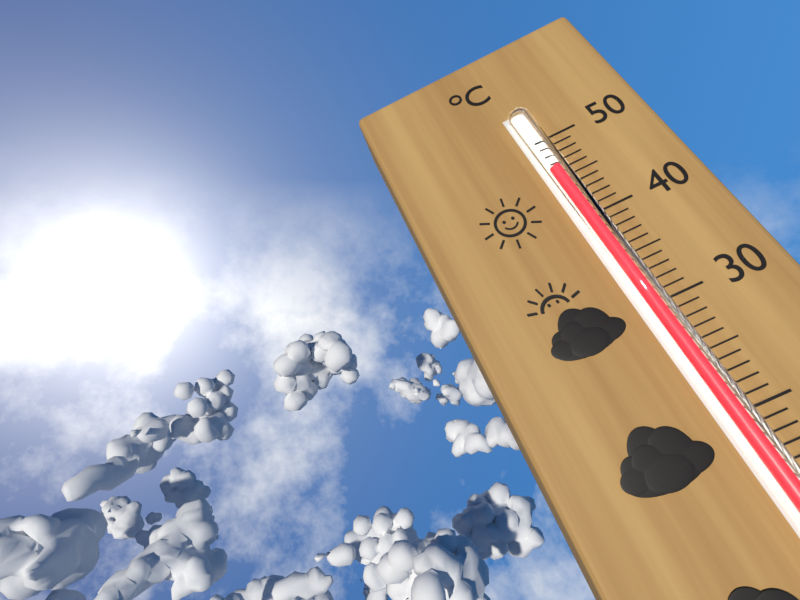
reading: 46 °C
